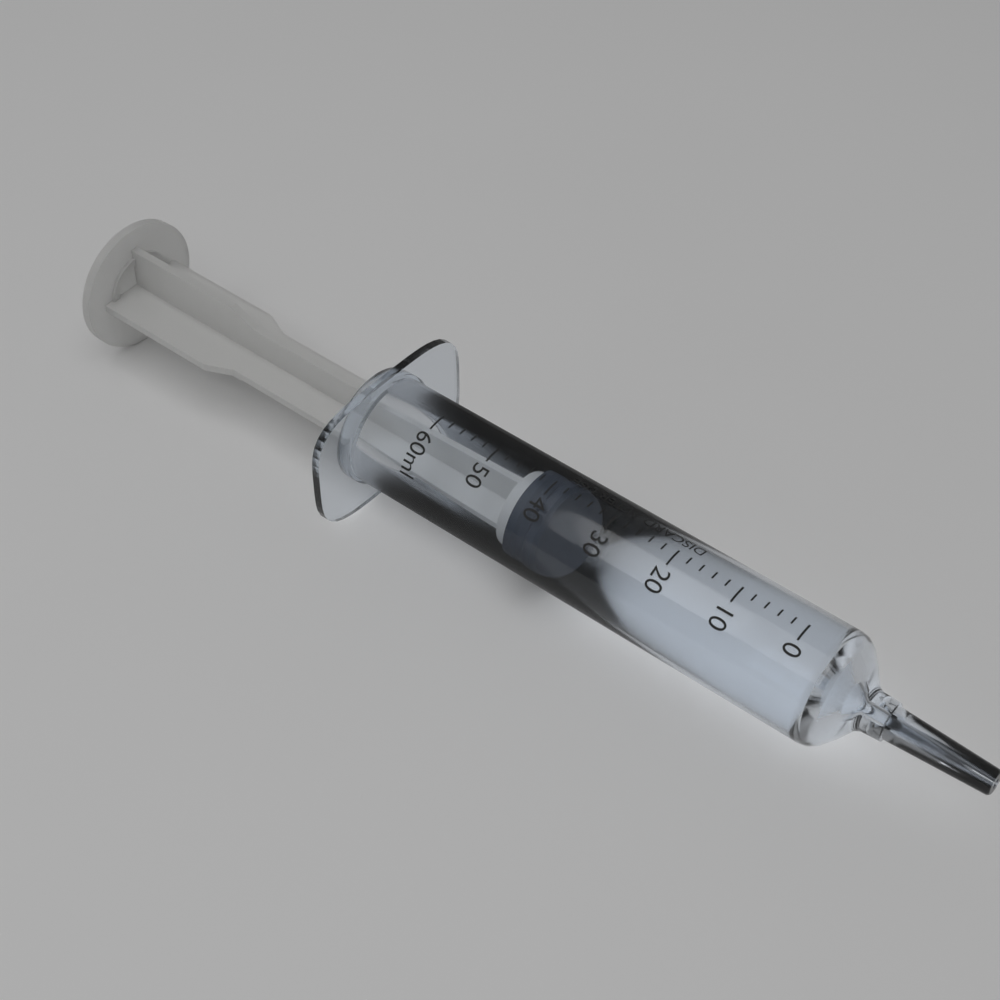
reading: 38 ml
